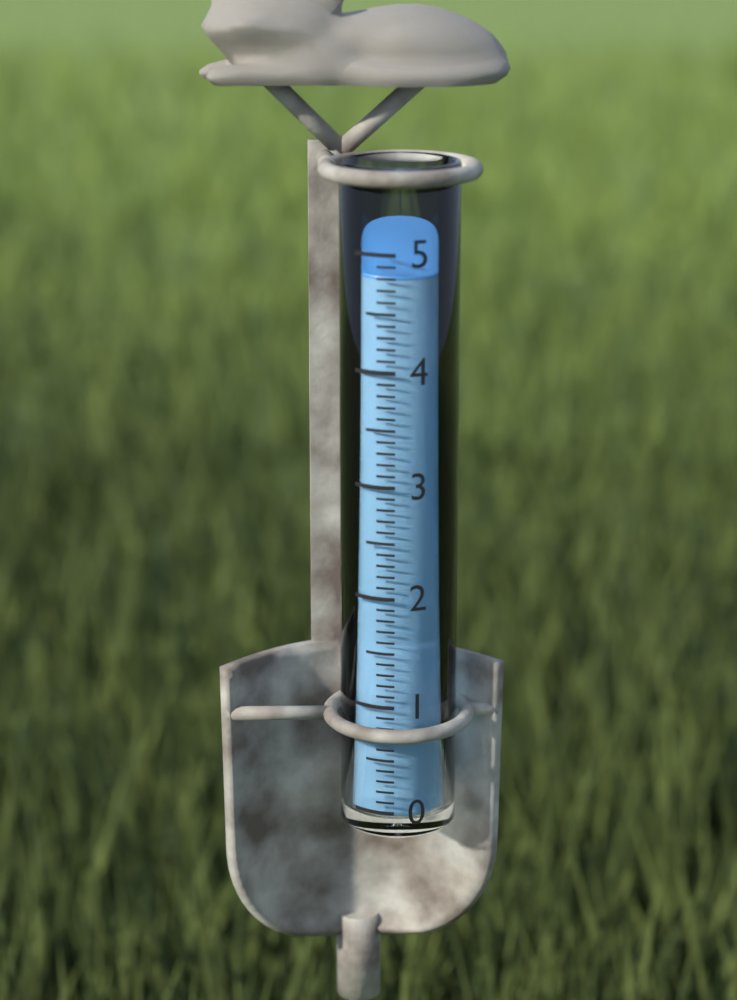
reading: 4.8 (no unit)
